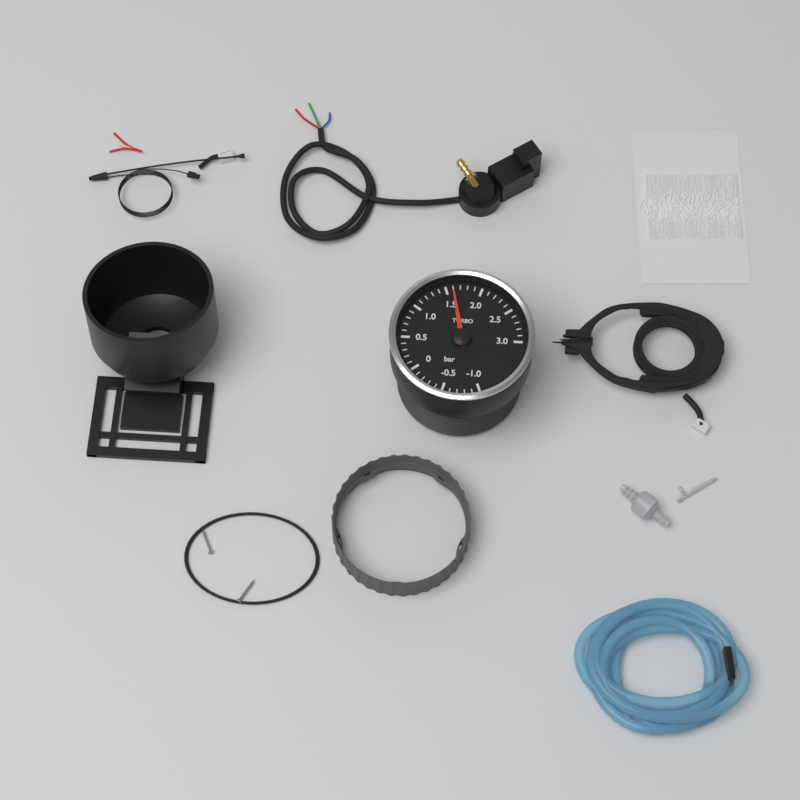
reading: 1.6 bar
